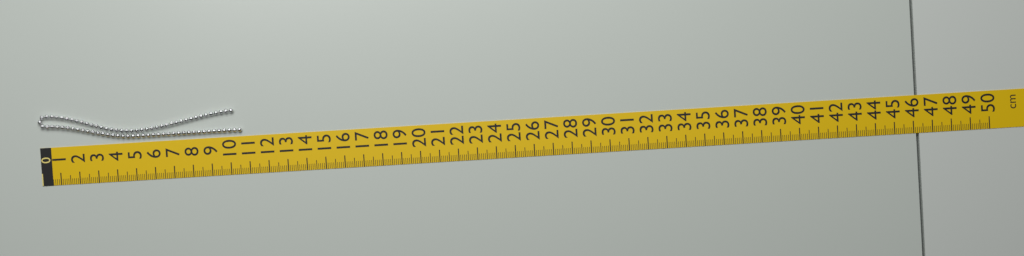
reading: 10.7 cm
